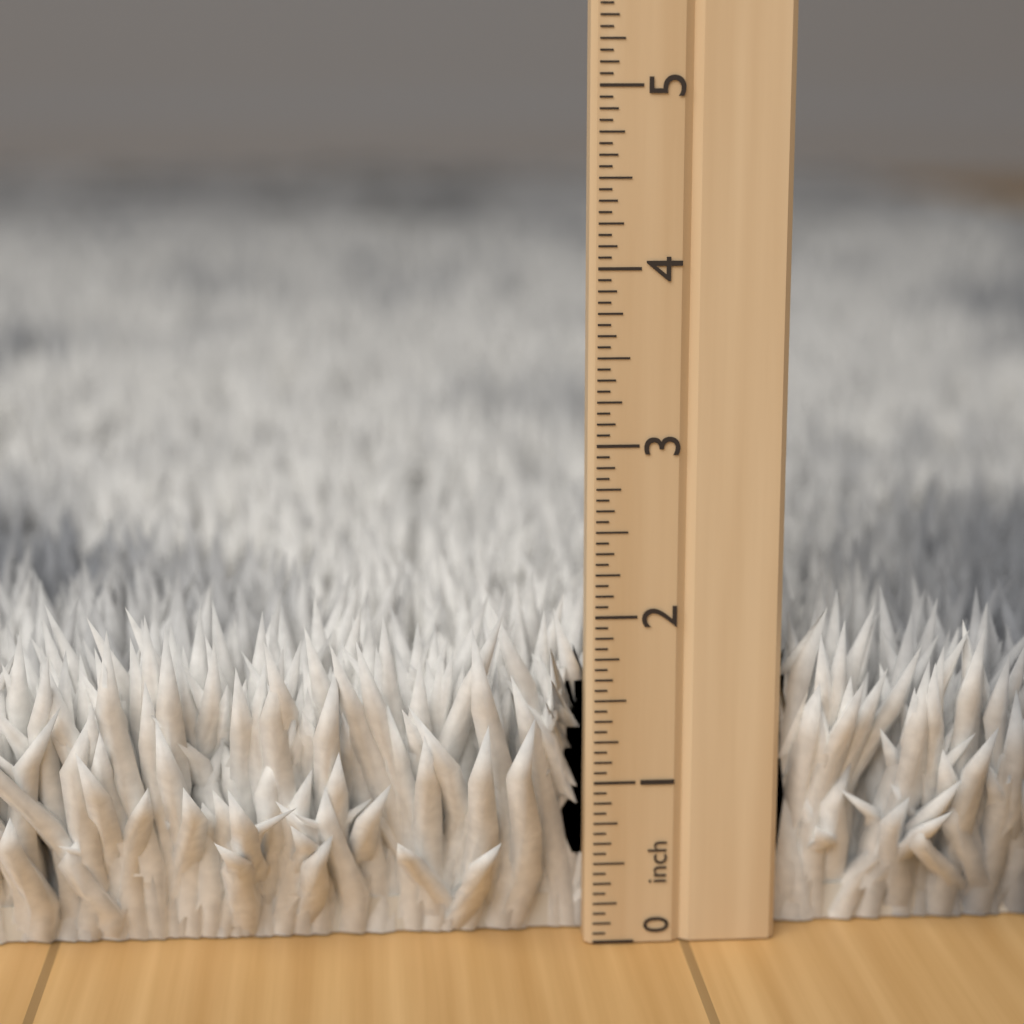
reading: 2.1250 inch
